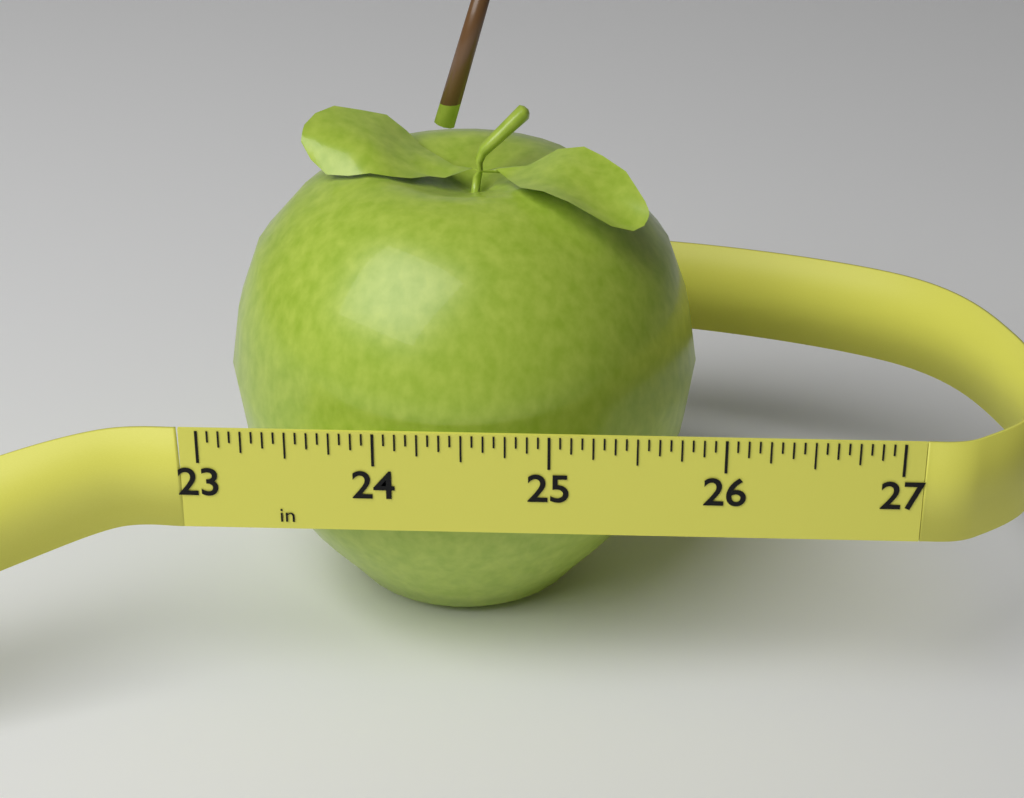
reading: 25.8750 in
